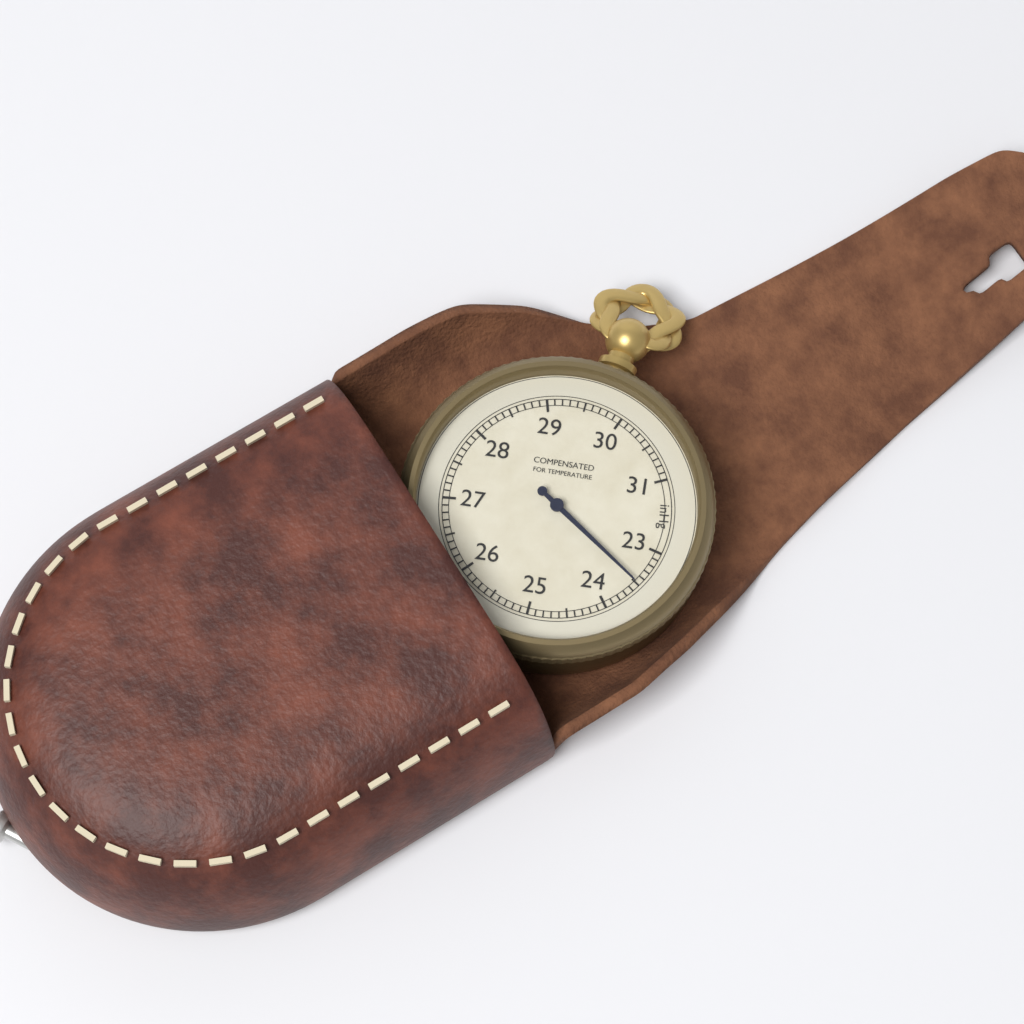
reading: 23.5 inHg
